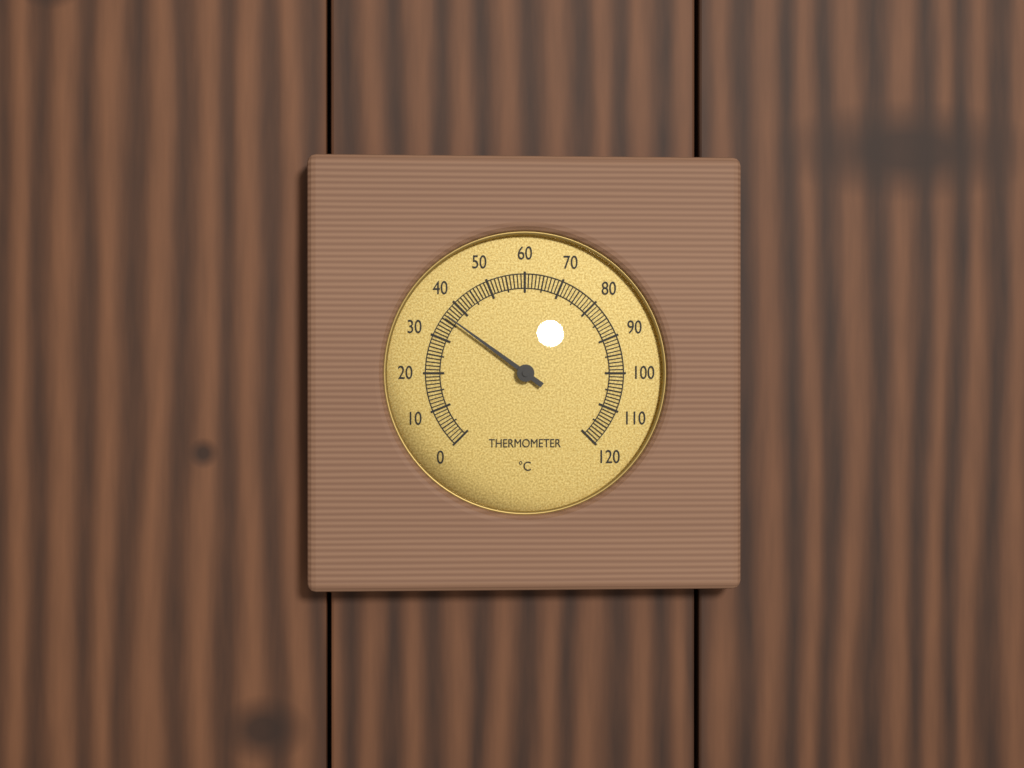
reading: 36 °C
